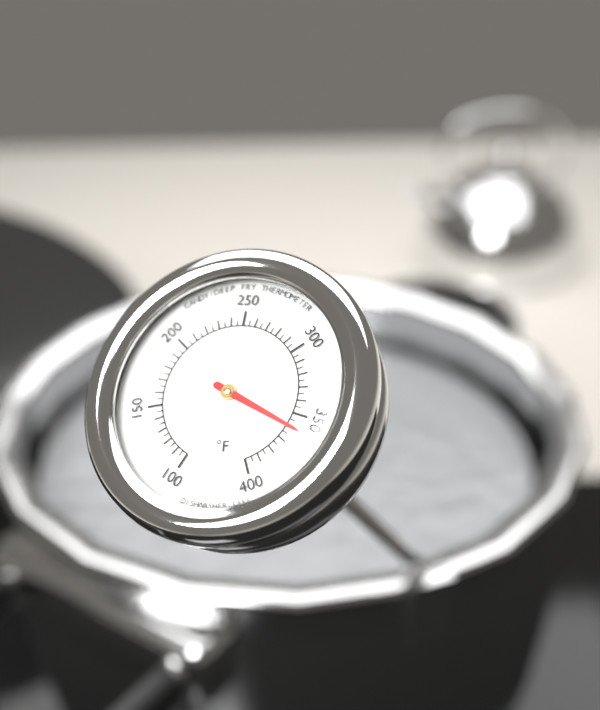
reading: 360 °F
